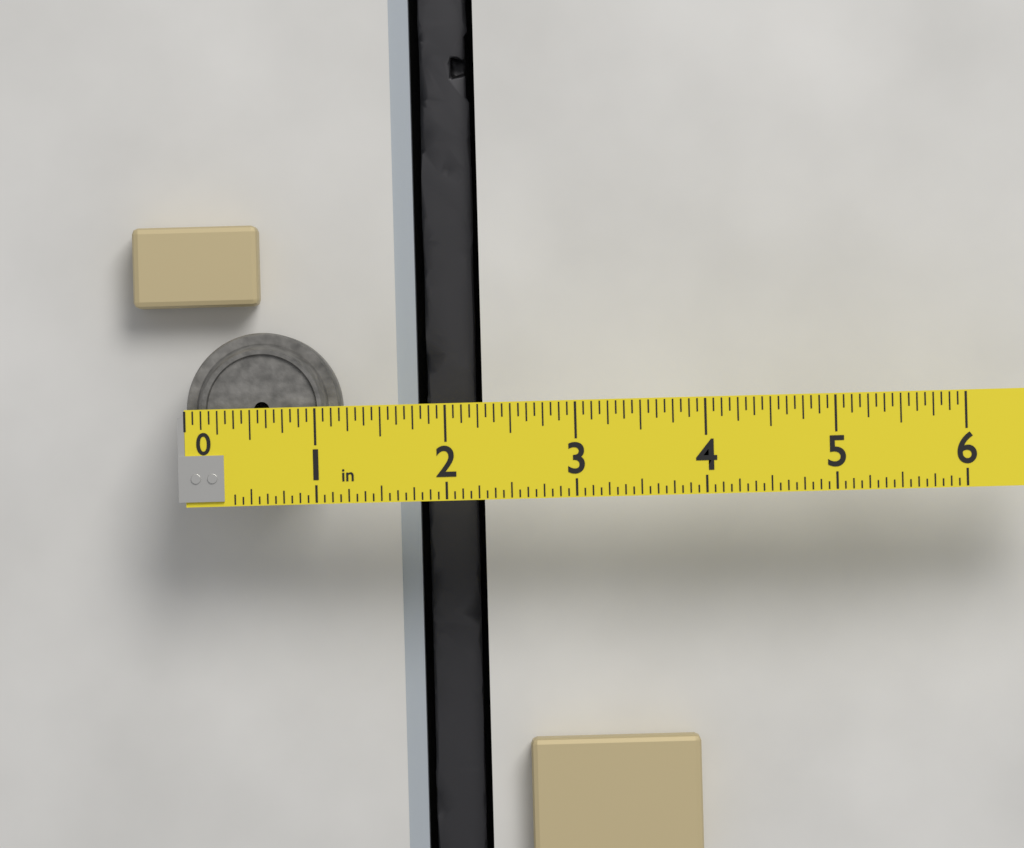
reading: 1.1875 in
